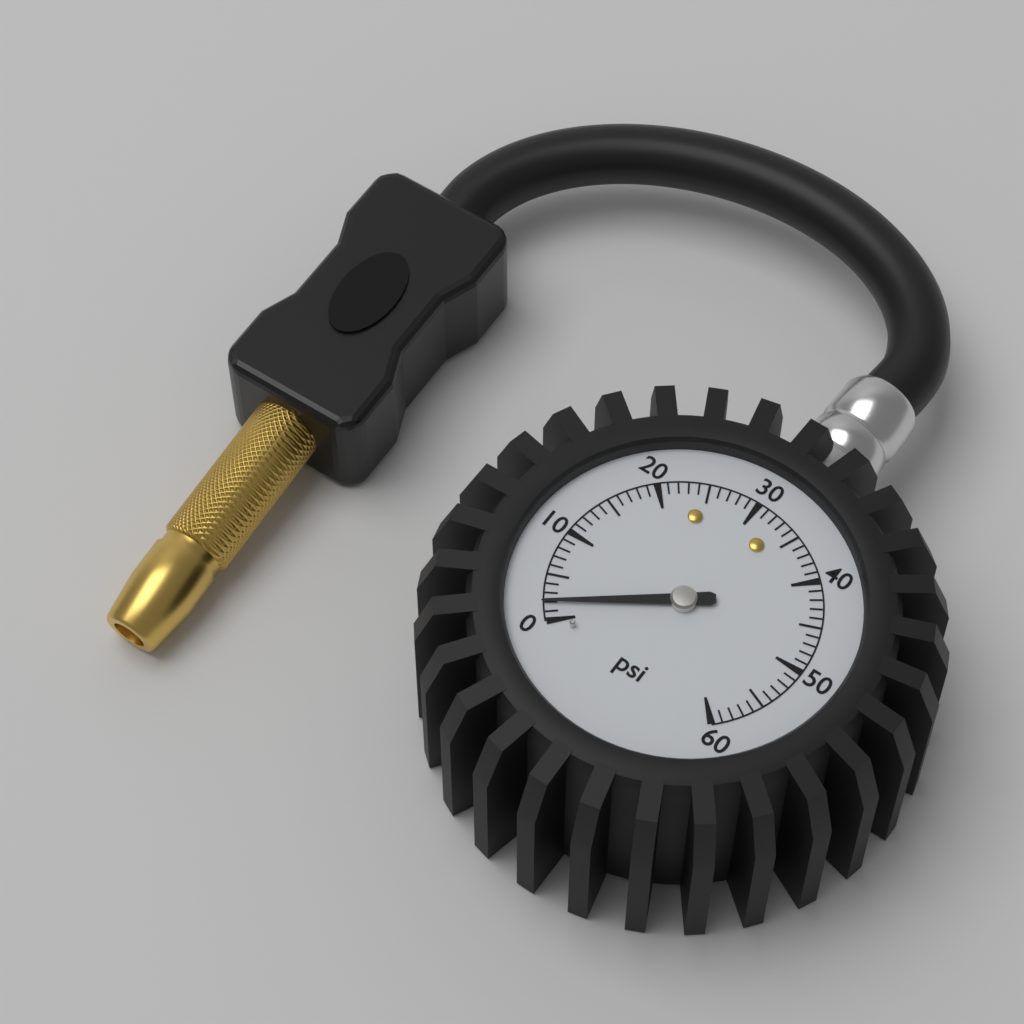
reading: 2 psi
